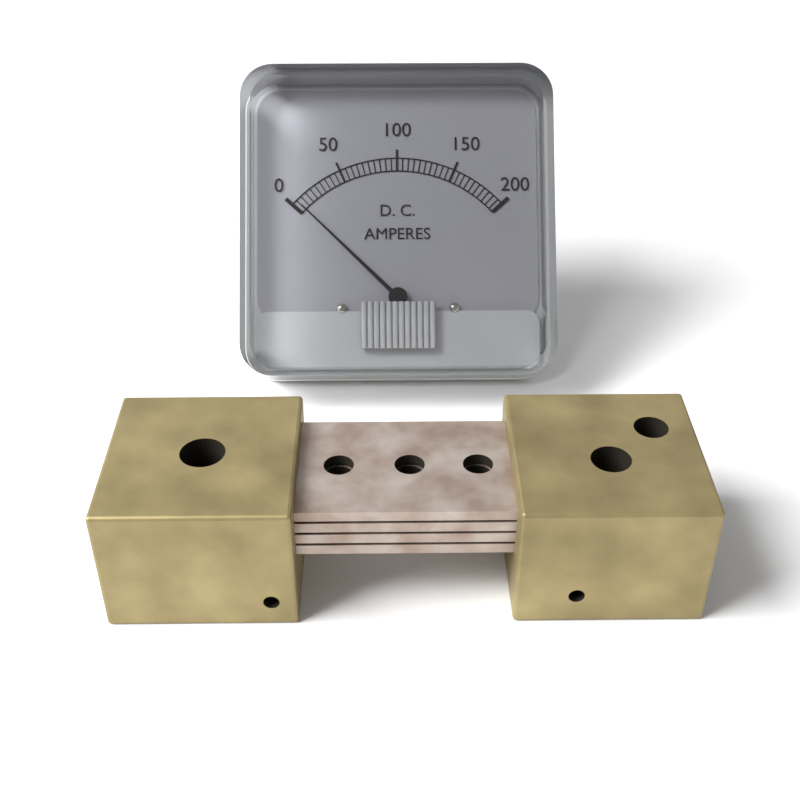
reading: 5 A
